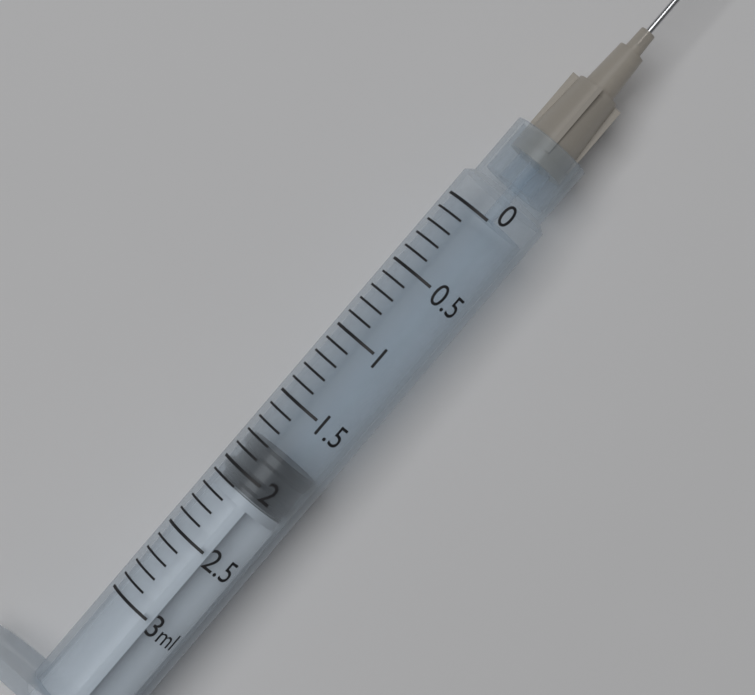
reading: 1.8 ml
